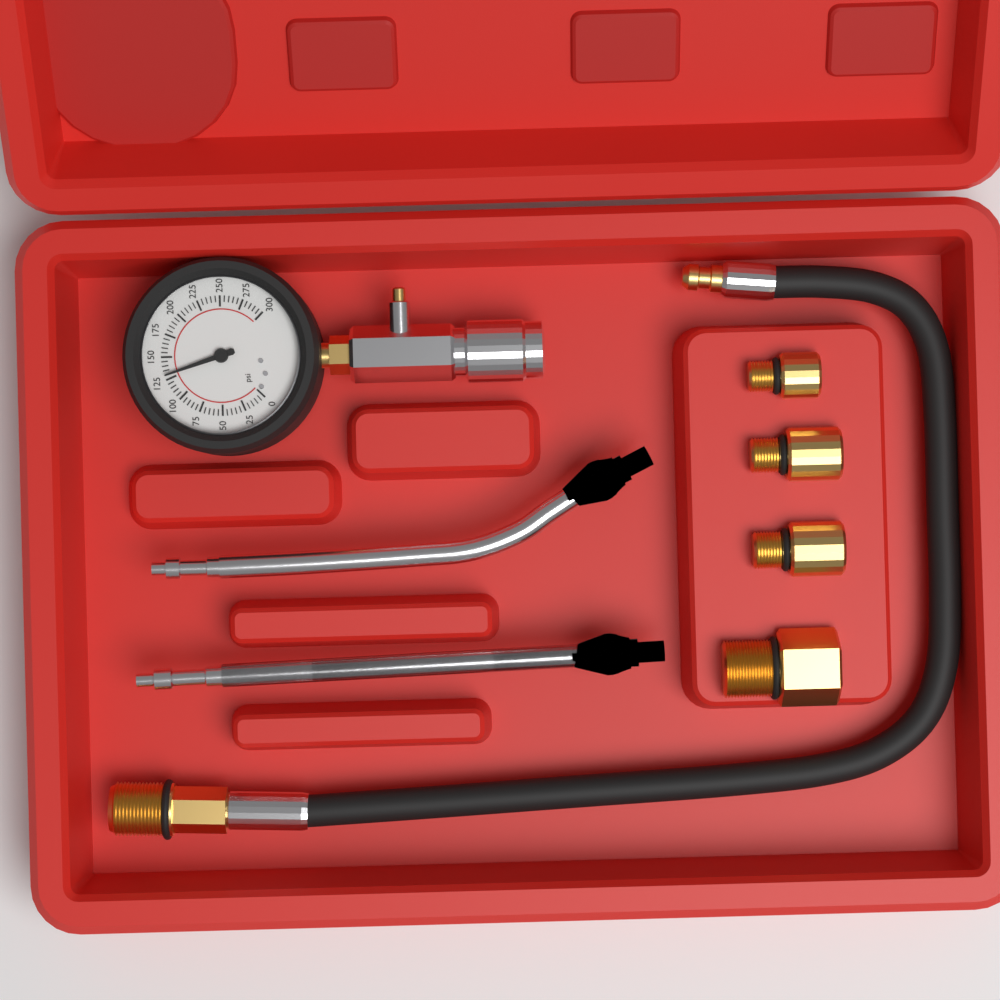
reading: 130 psi
